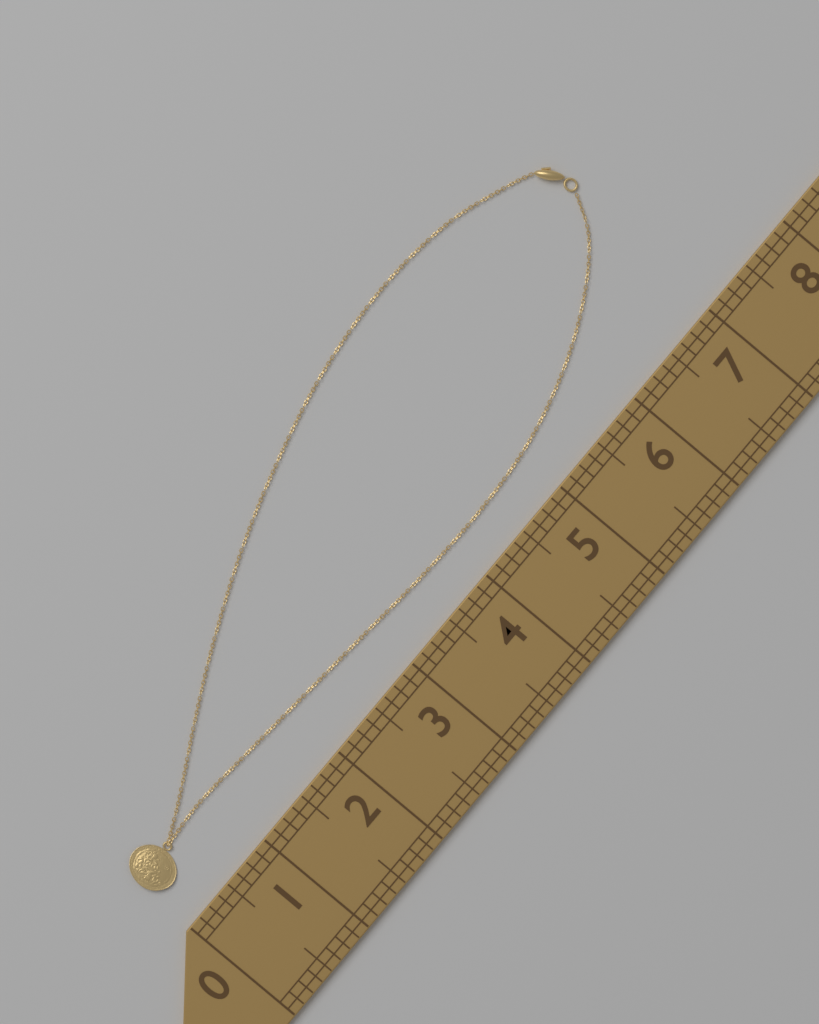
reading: 7.125 (no unit)
